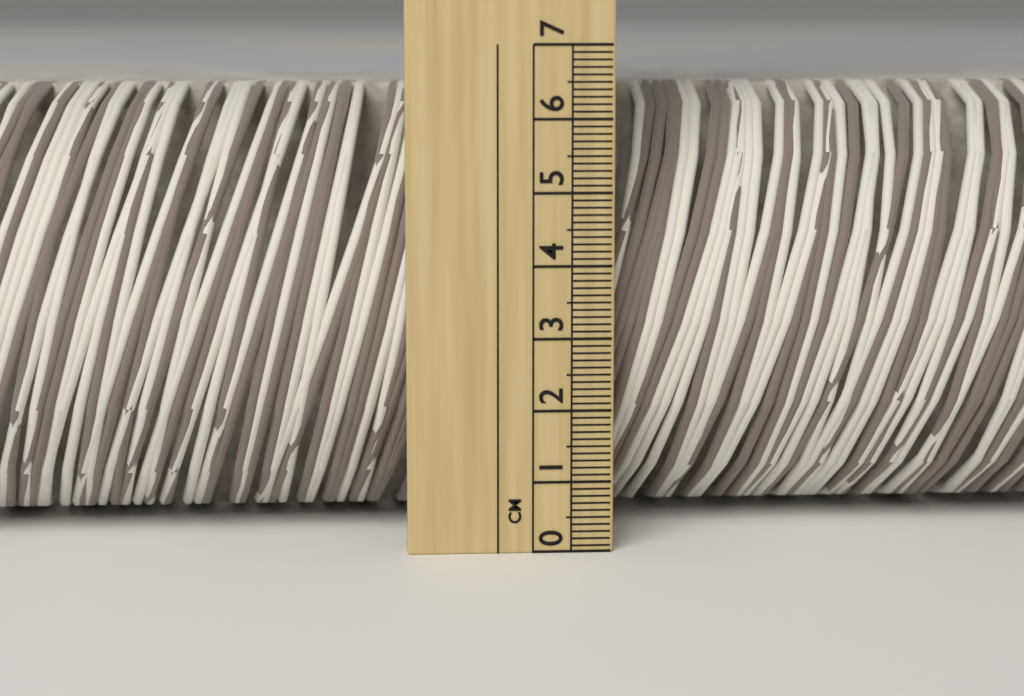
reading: 6.4 cm
